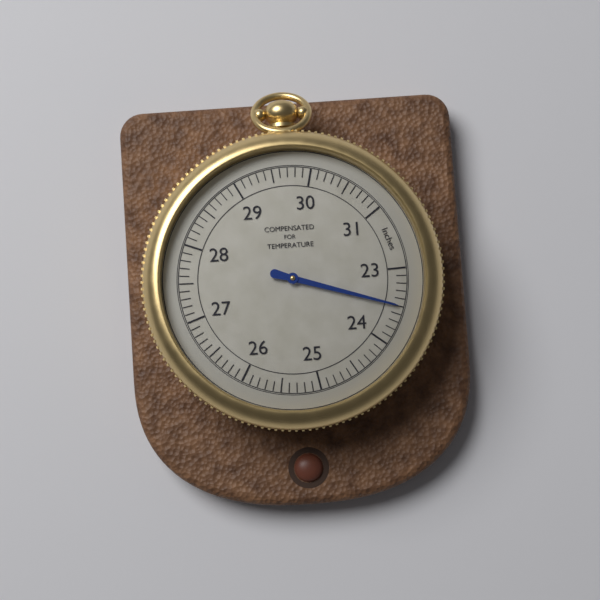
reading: 23.5 inches
